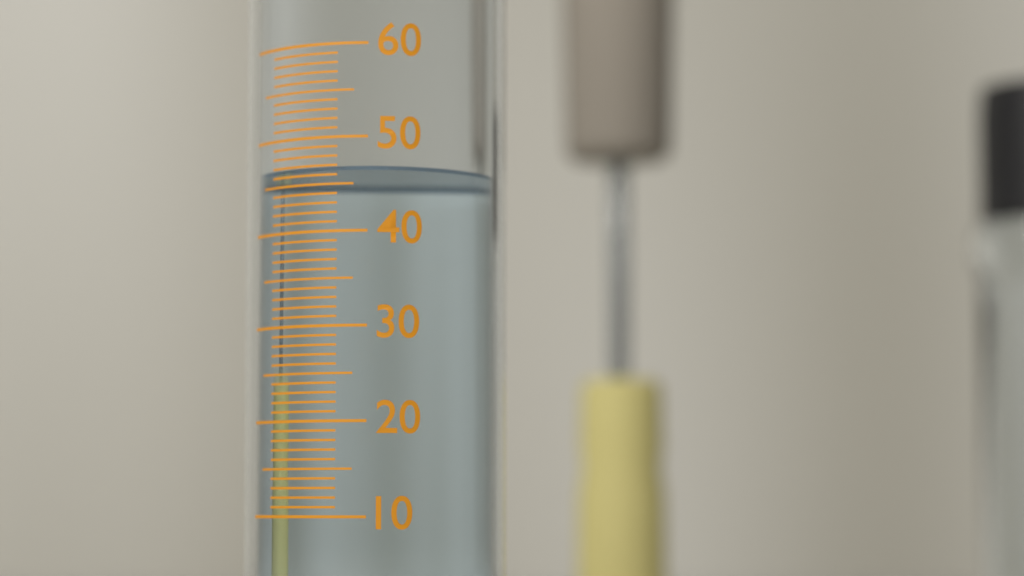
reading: 47 (no unit)
